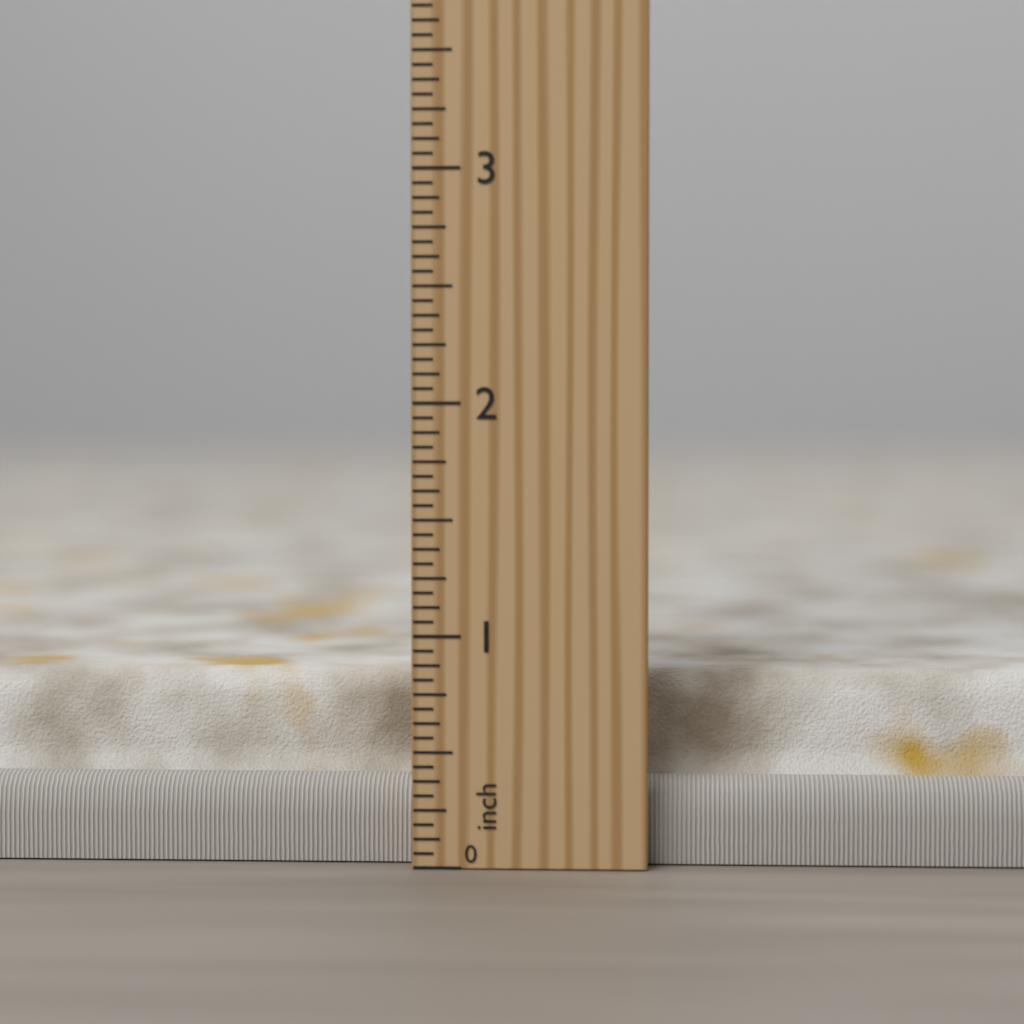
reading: 0.8125 inch
